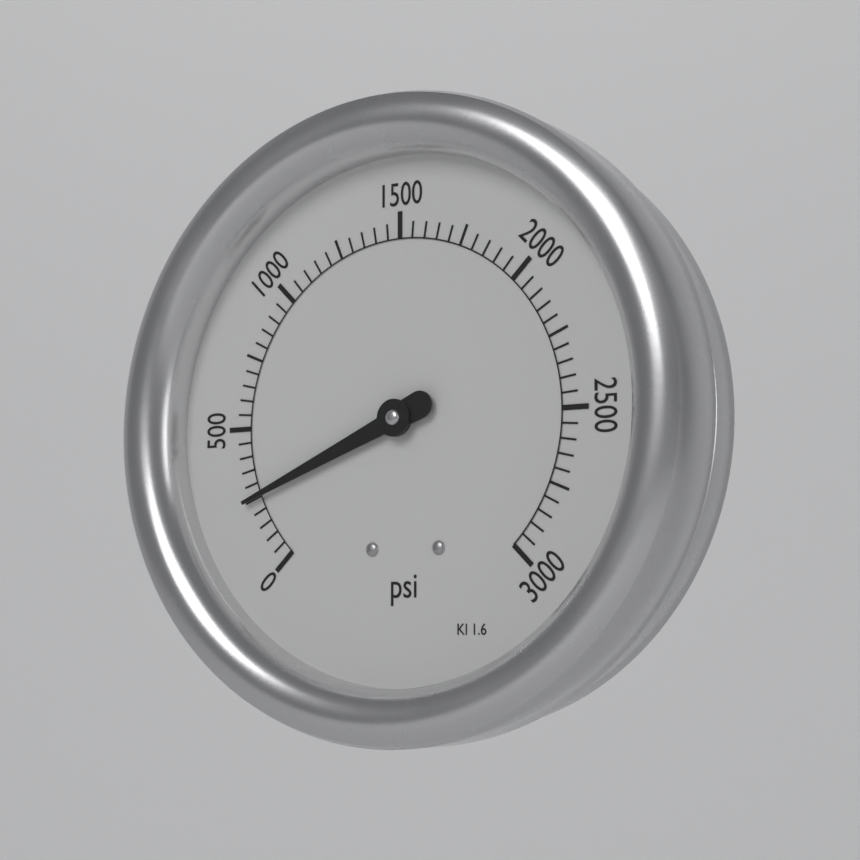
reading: 250 psi
